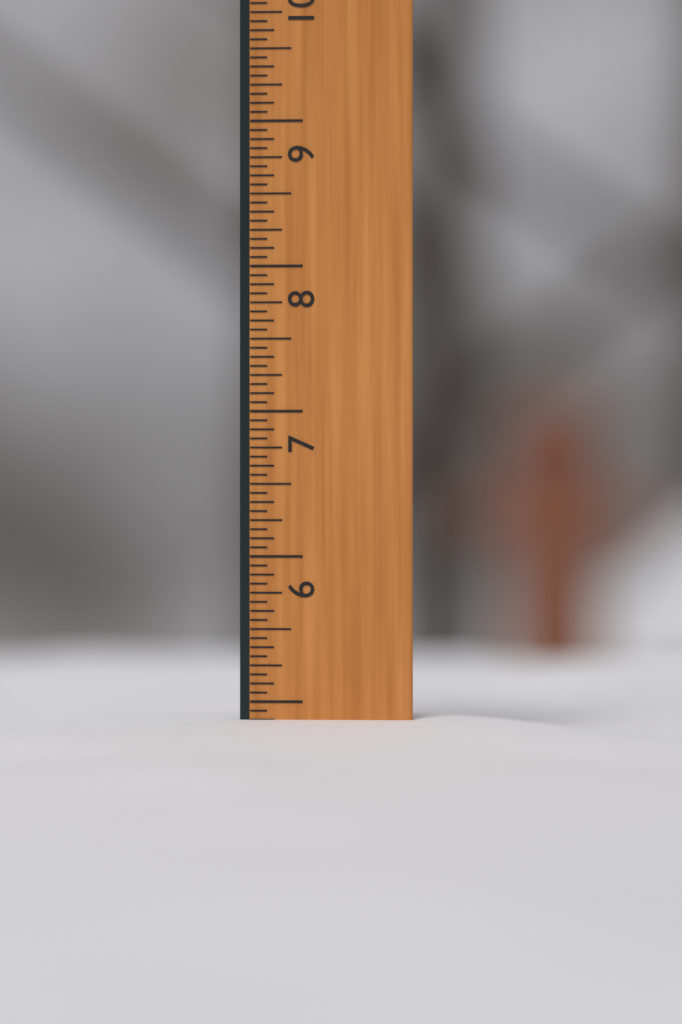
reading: 4.8750 in
